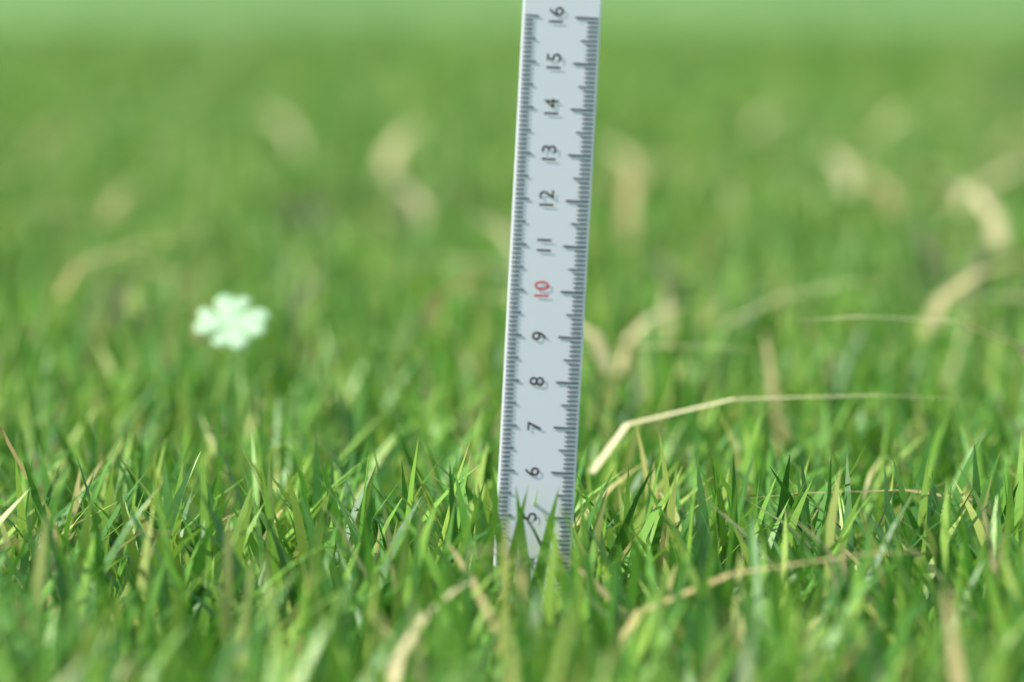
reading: 5.8 (no unit)
